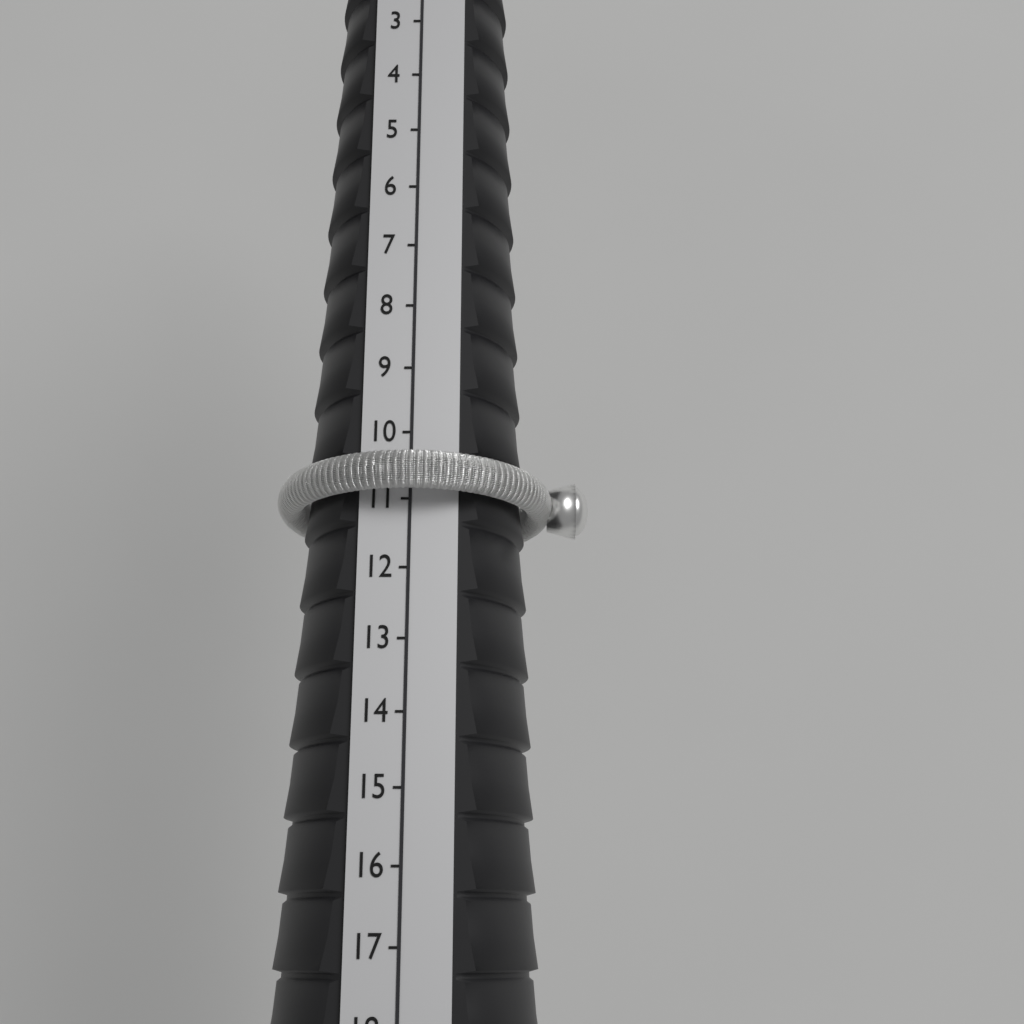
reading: 11 (no unit)
